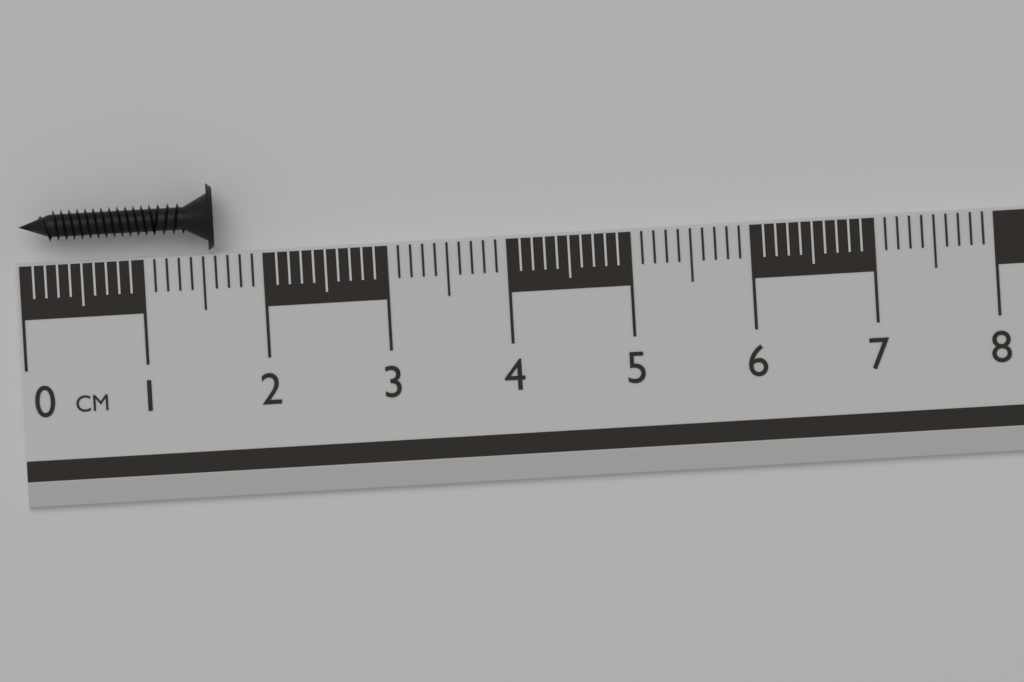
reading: 1.6 cm
